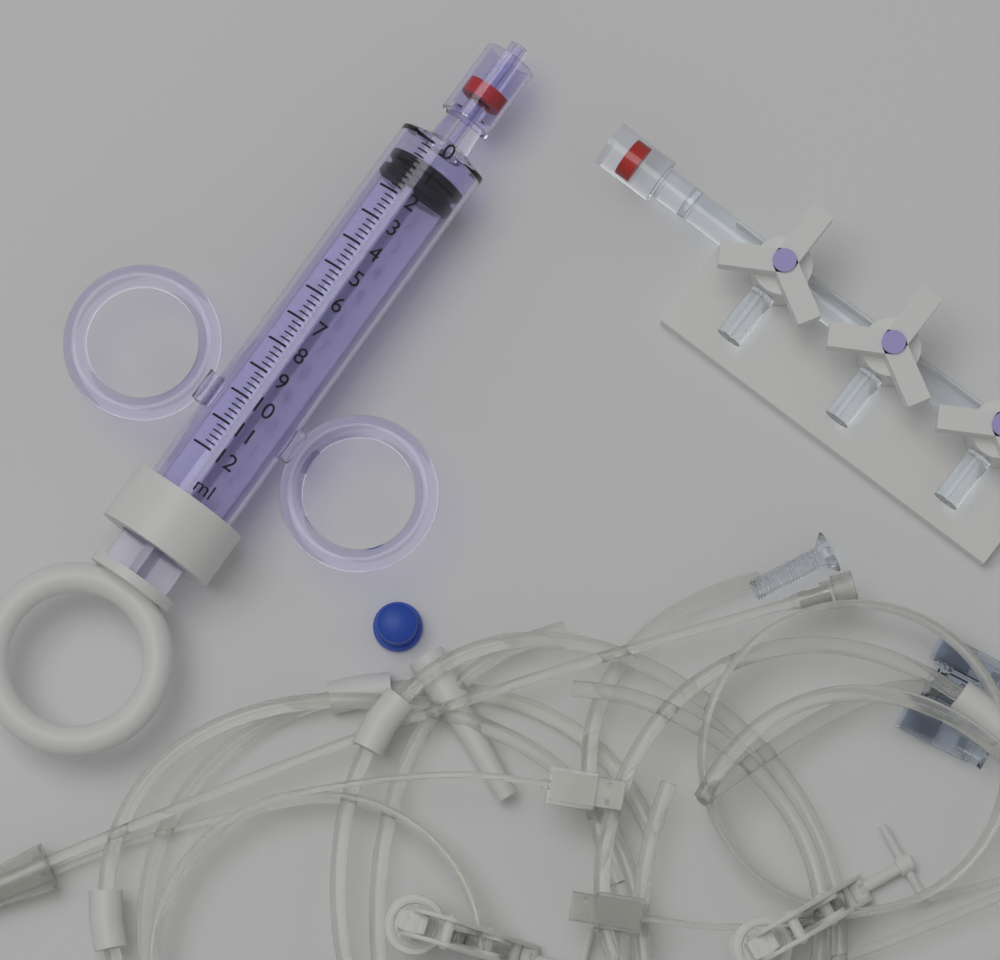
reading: 0.6 ml
